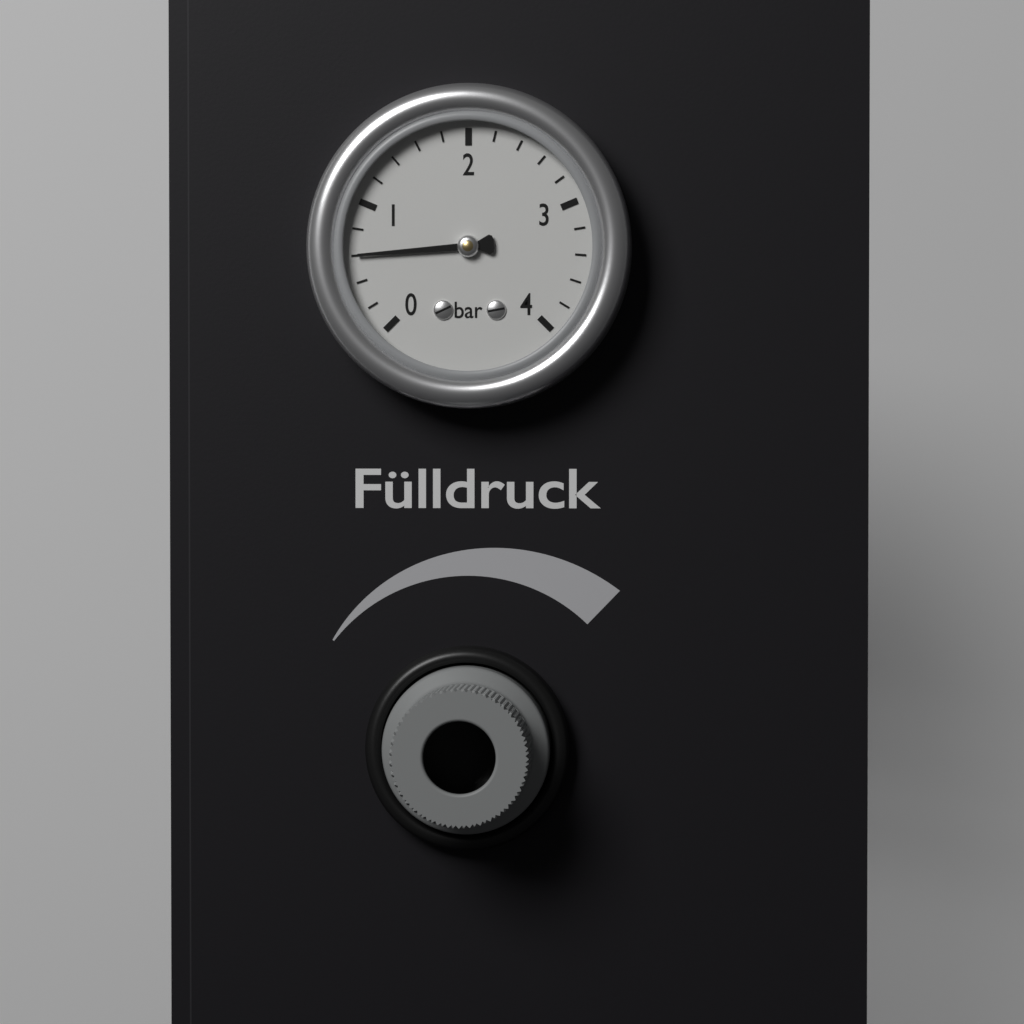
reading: 0.6 bar
